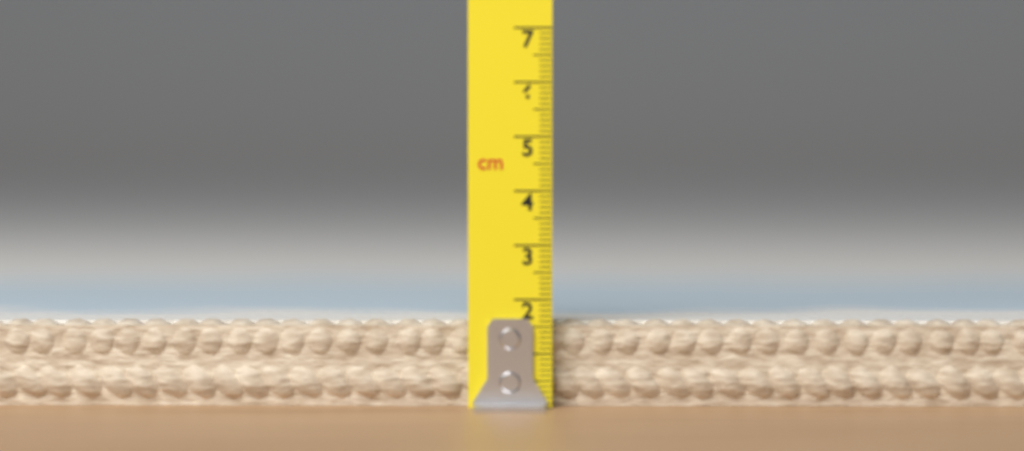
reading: 1.6 cm
